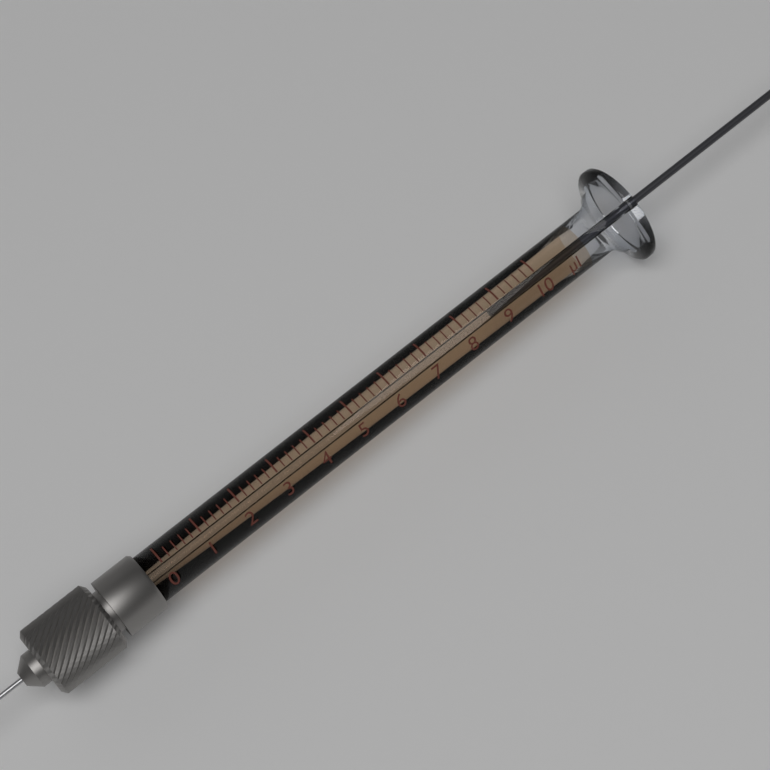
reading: 8.8 µl
